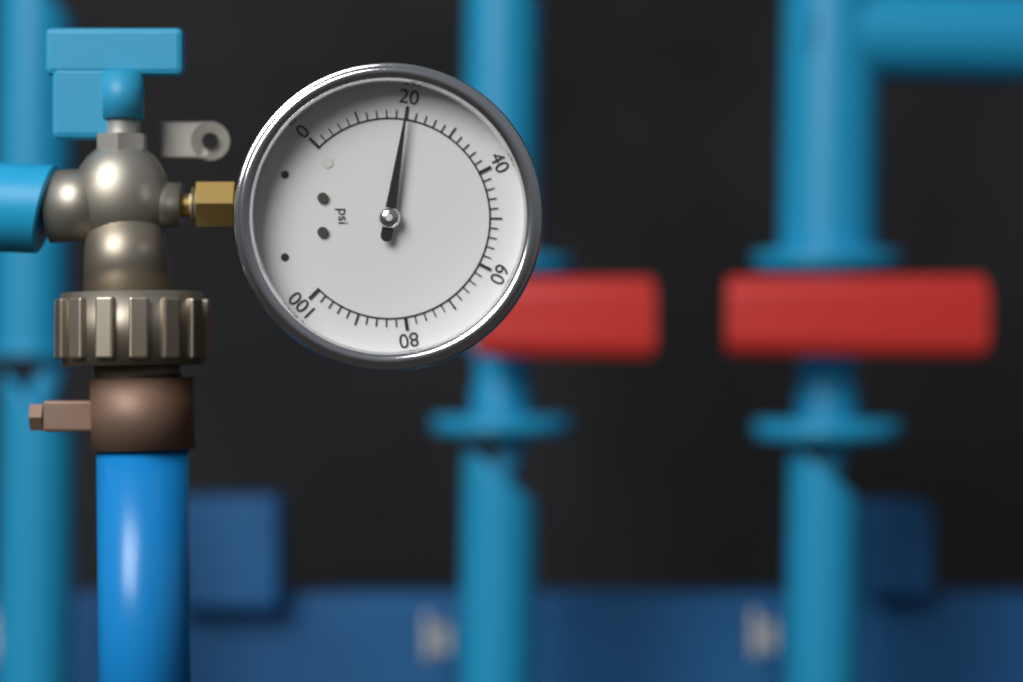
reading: 20 psi
